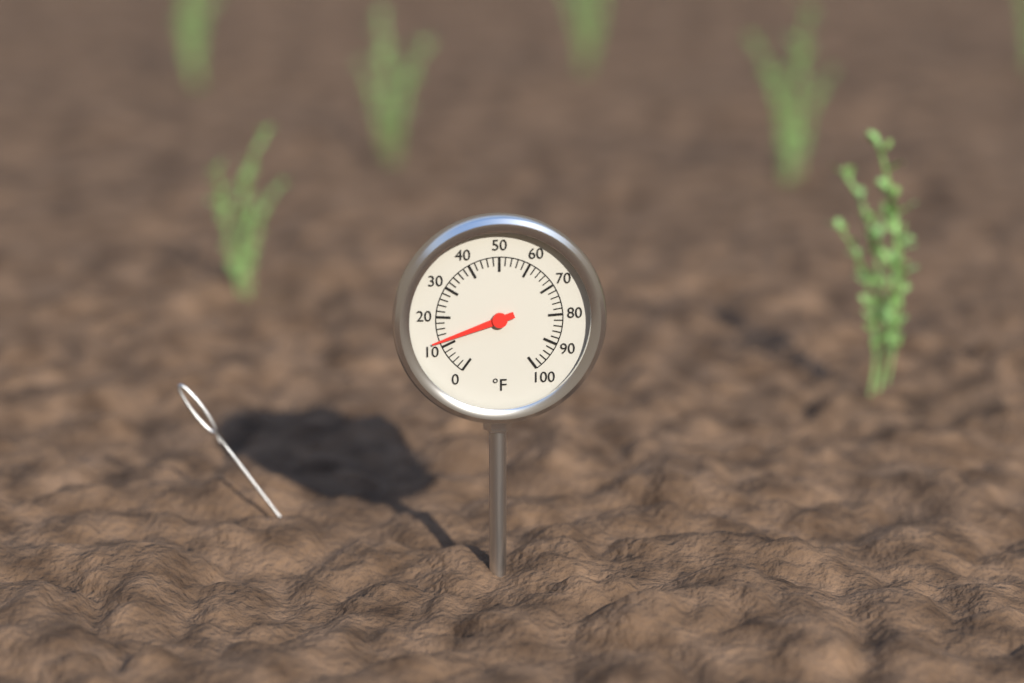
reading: 12 °F
